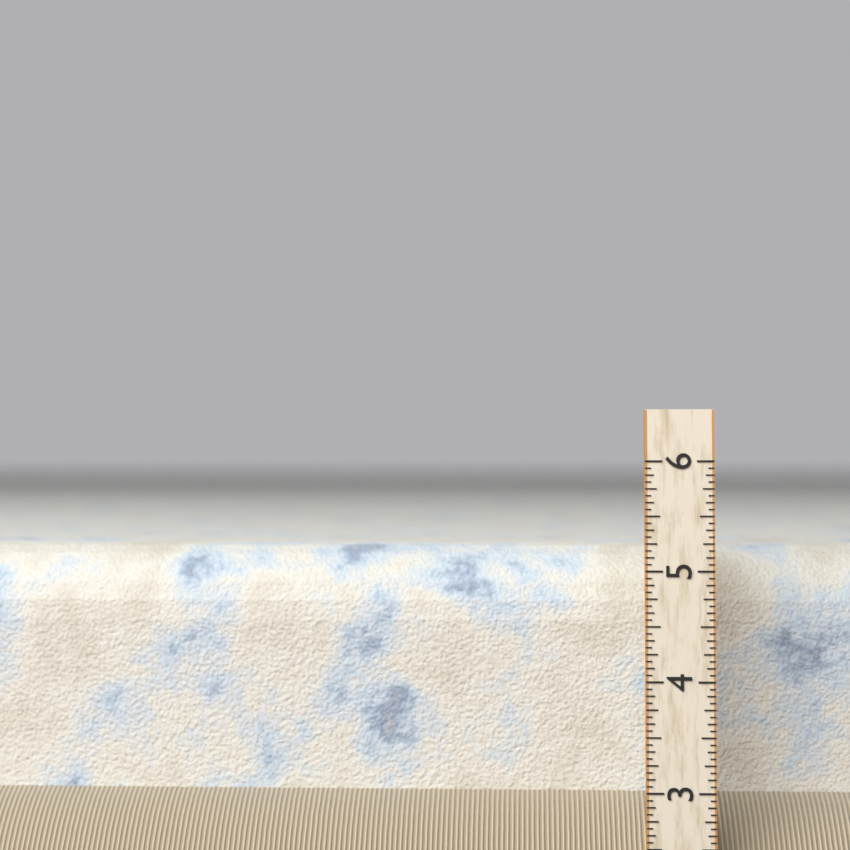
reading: 5.1875 (no unit)
